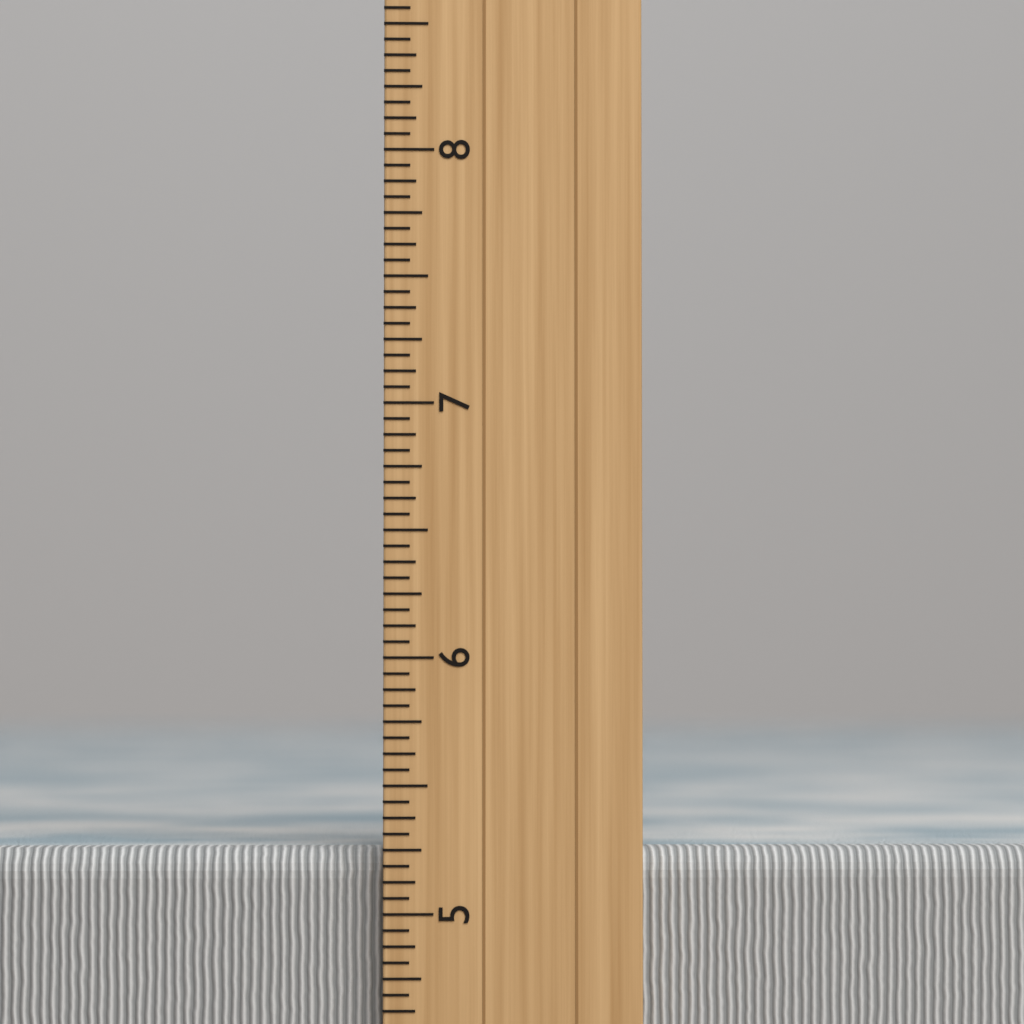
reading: 5.2500 inch
